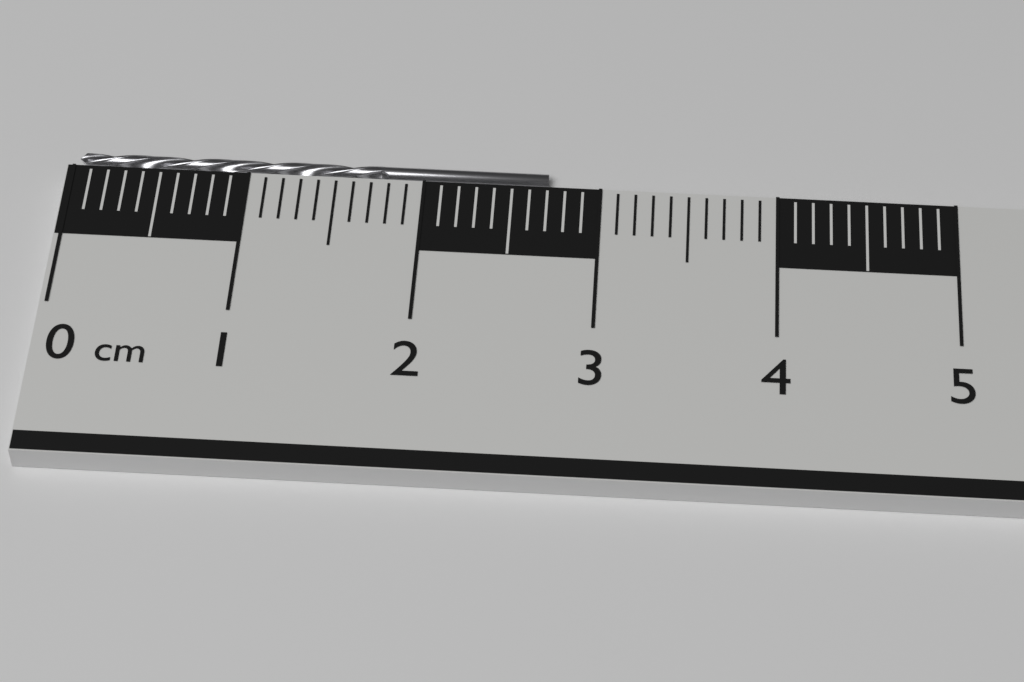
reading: 2.7 cm
